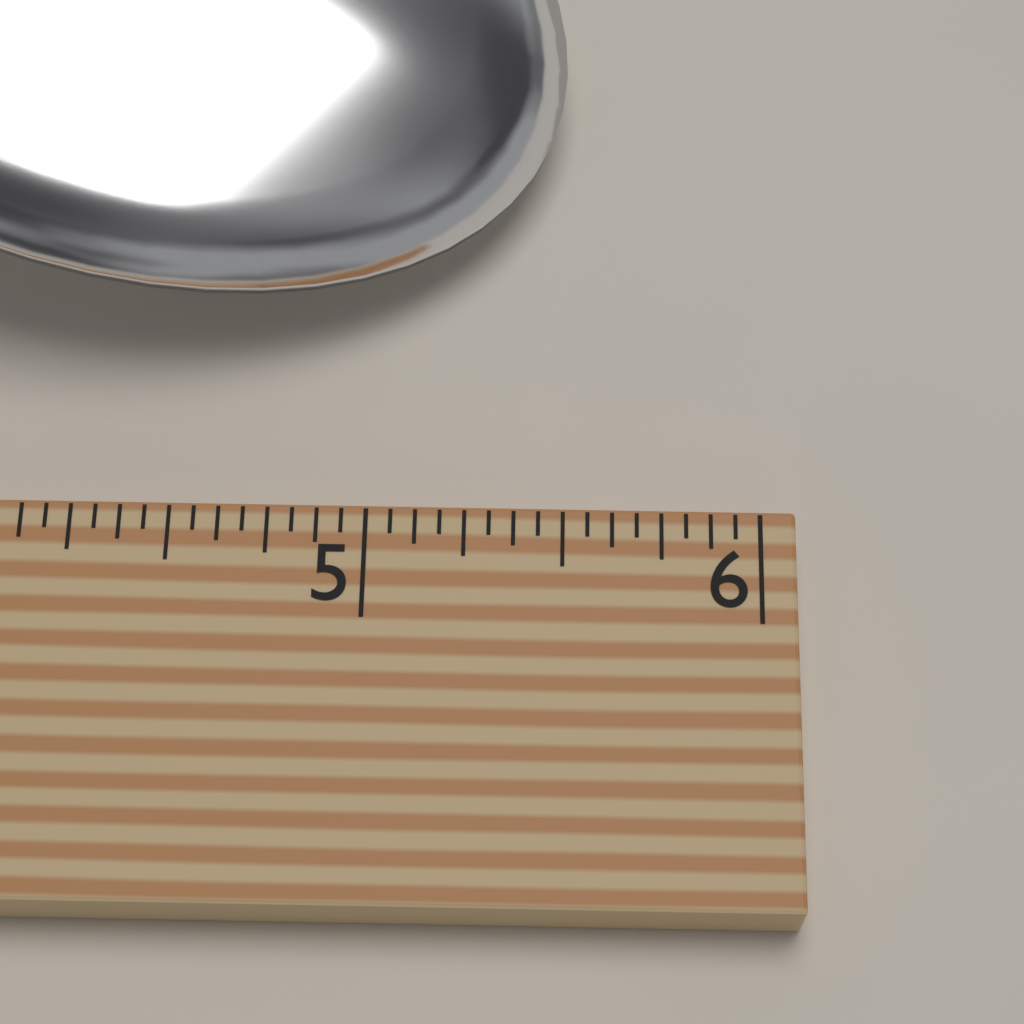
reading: 5.5000 (no unit)
